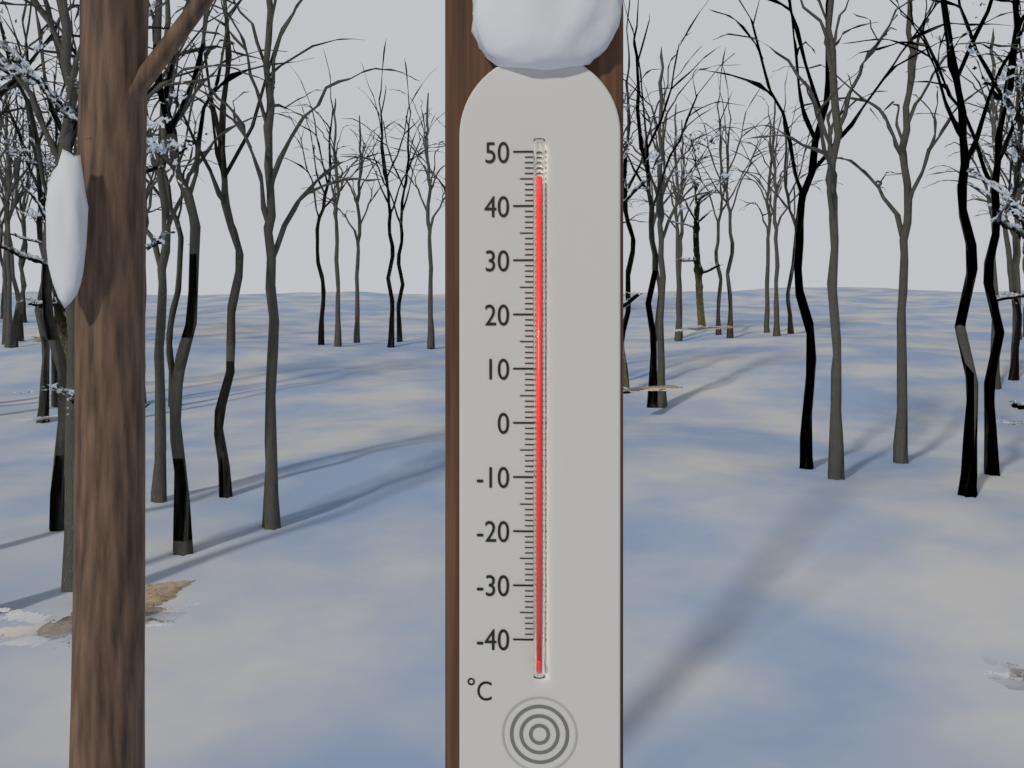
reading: 45 °C
